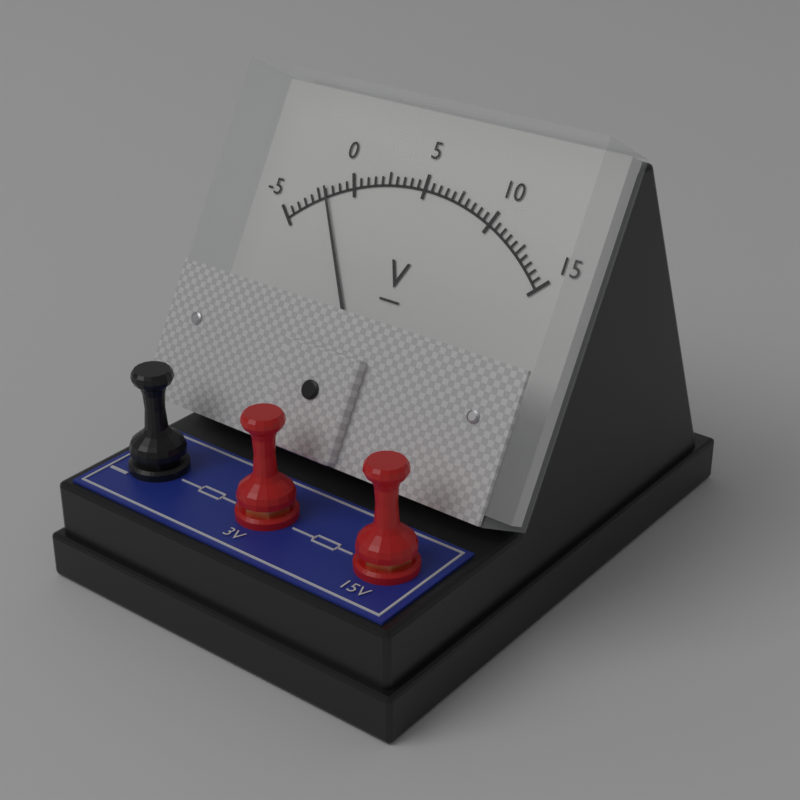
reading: -2.0 V
